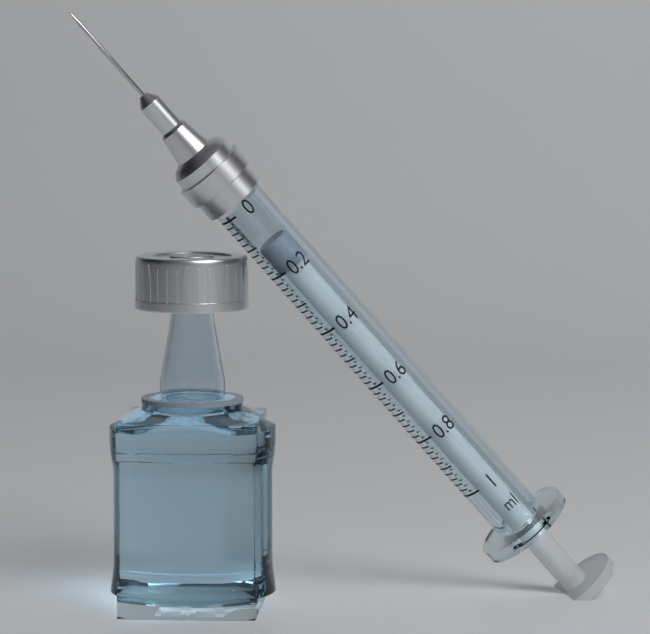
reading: 0.12 ml
